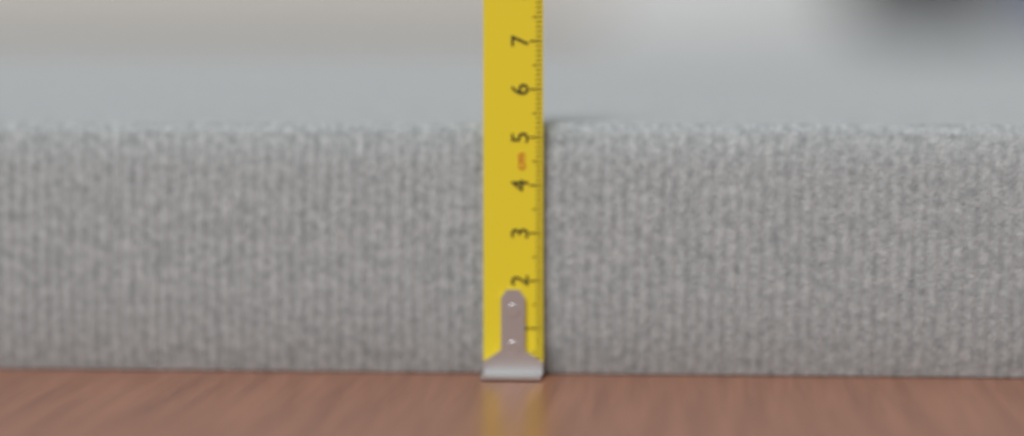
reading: 5.3 cm
